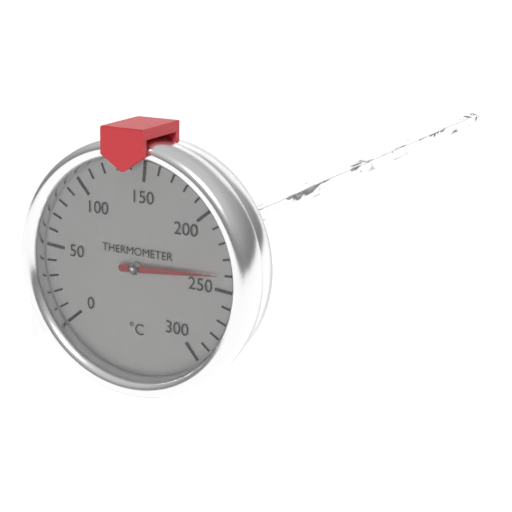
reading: 240 °C
